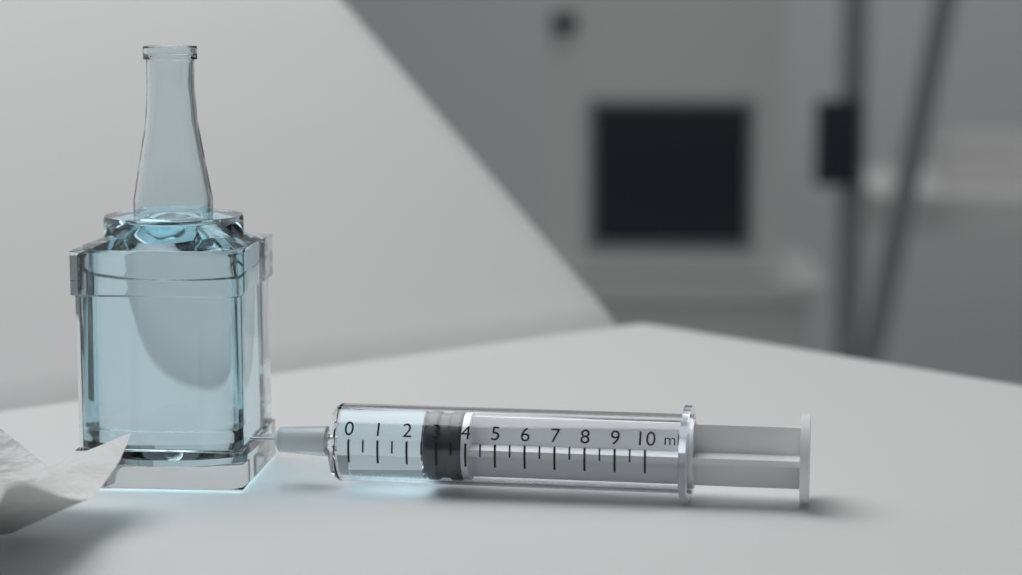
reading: 2.5 ml
